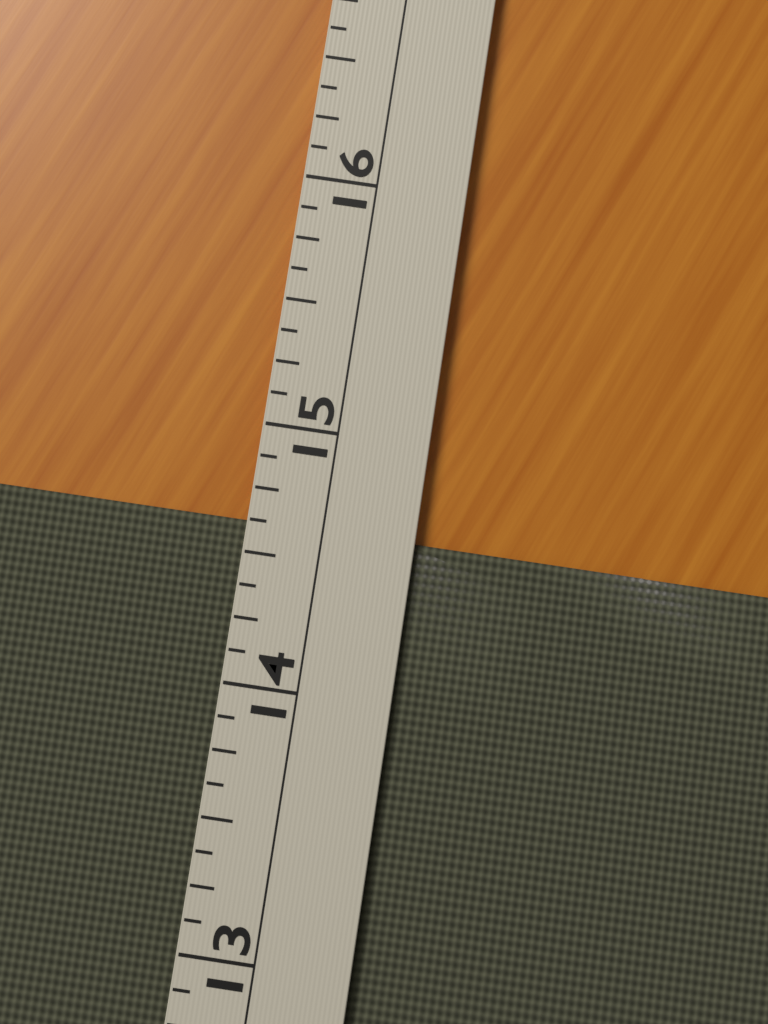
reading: 14.625 (no unit)
